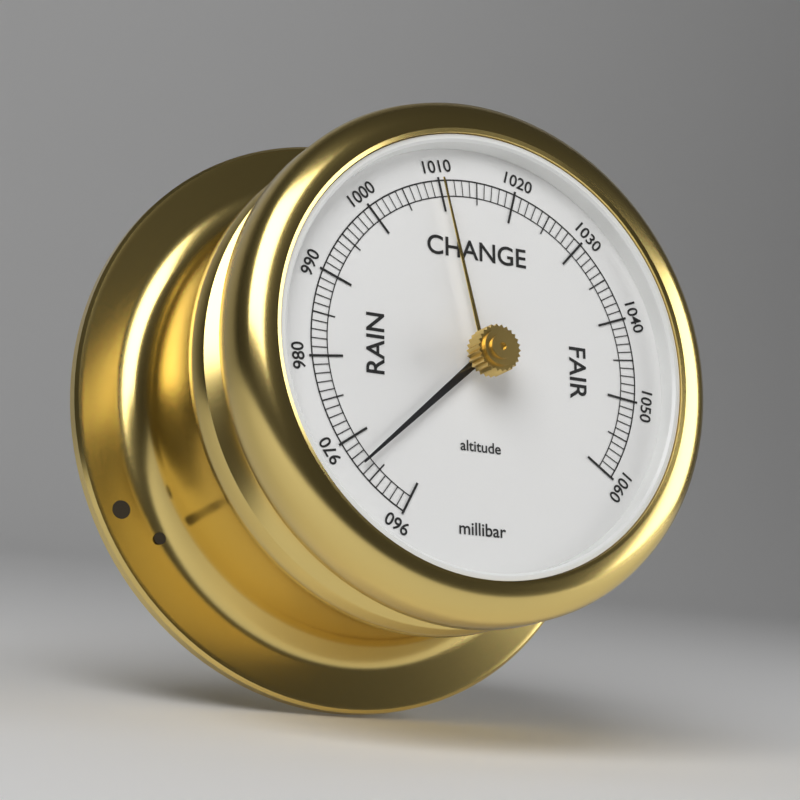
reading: 967 millibar
